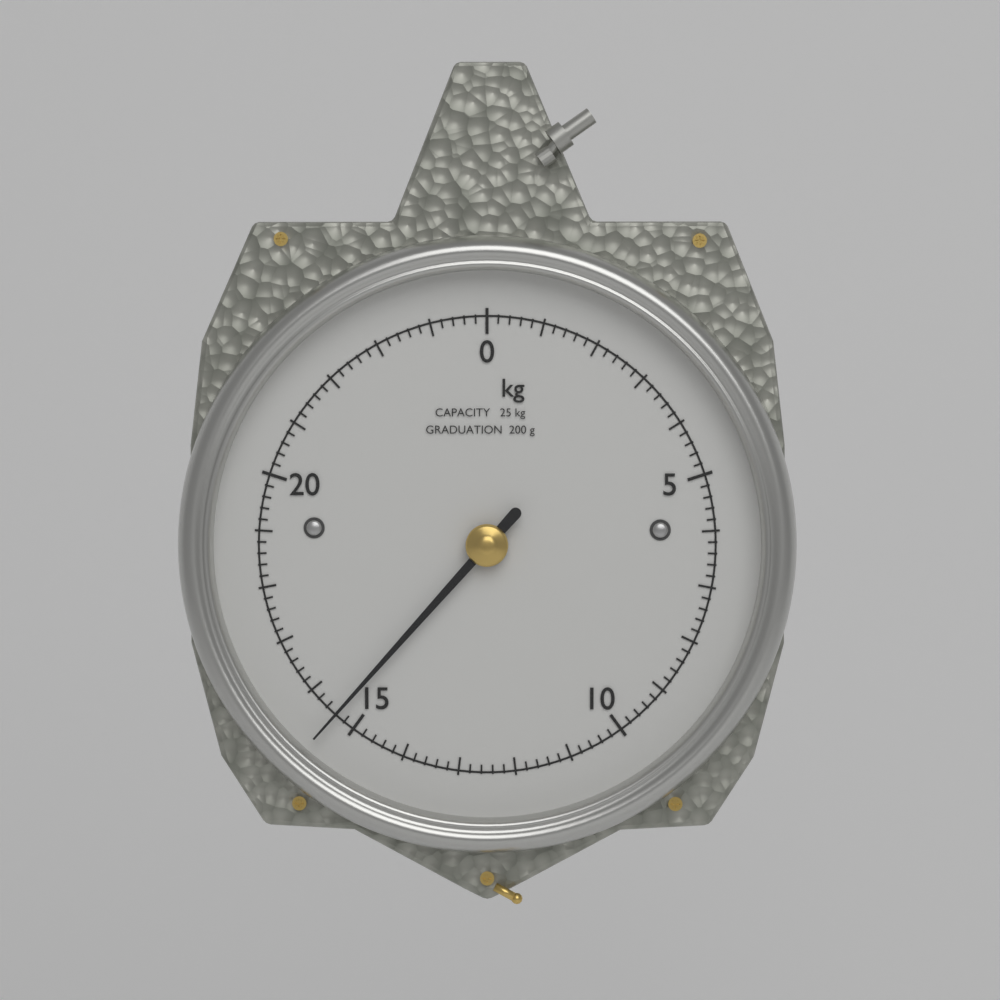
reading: 15.4 kg
